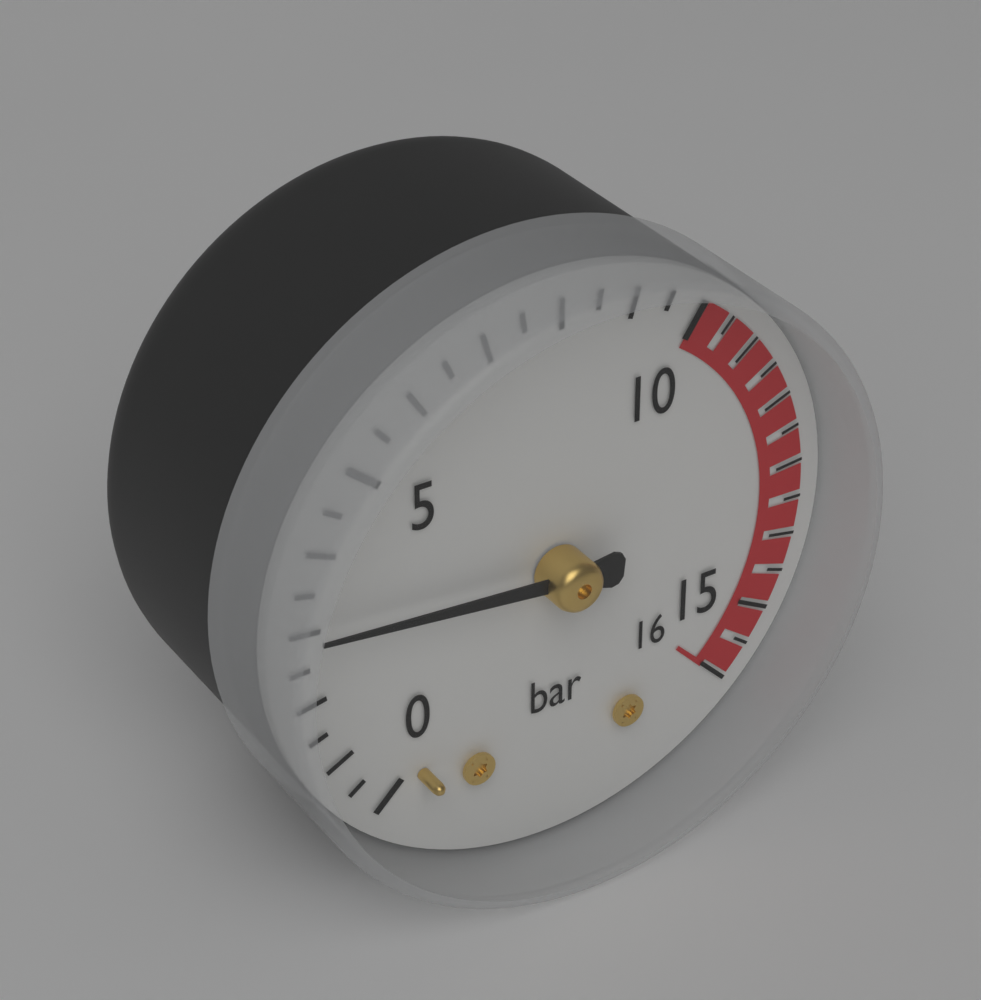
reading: 3.0 bar
